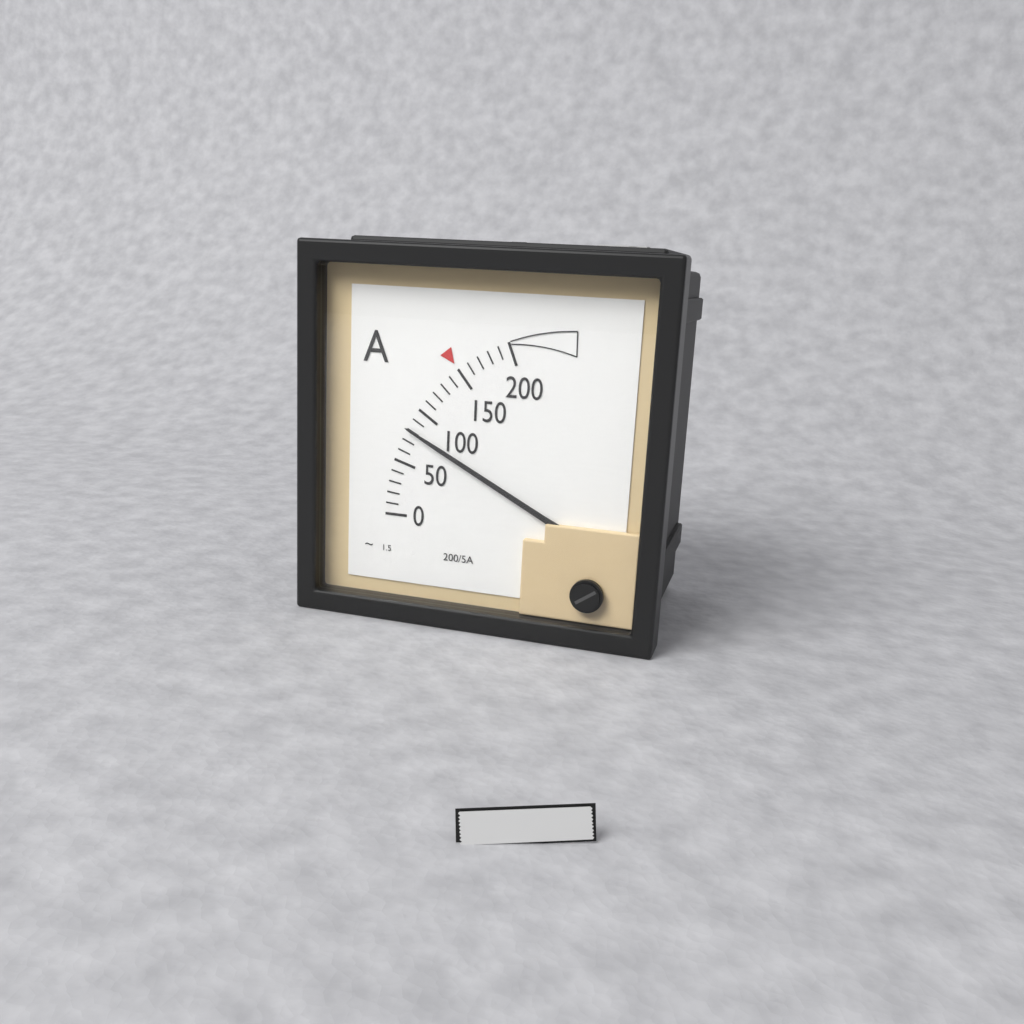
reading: 80 A
